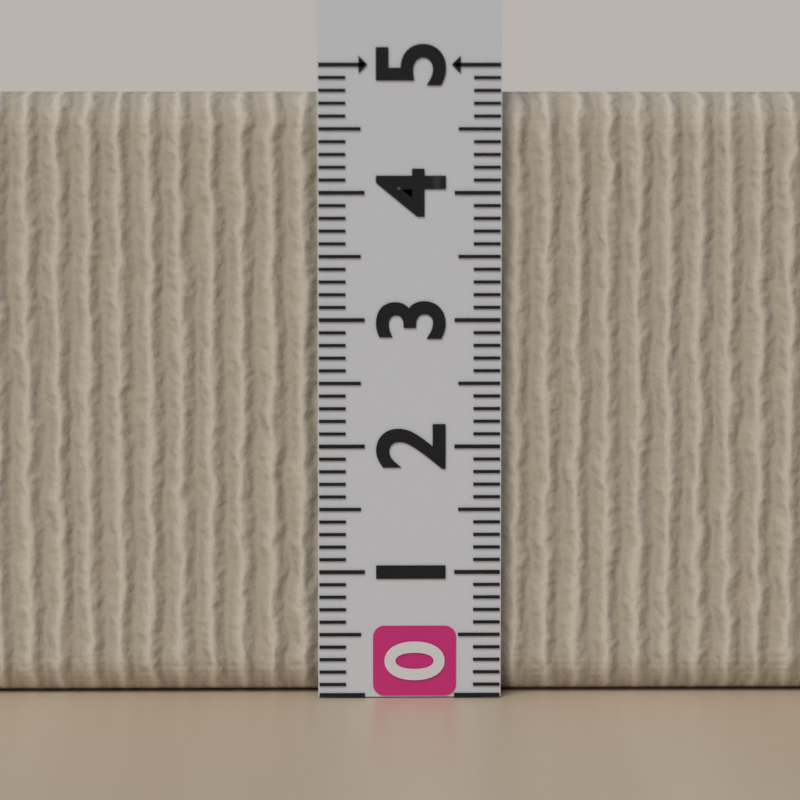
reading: 4.8 (no unit)
